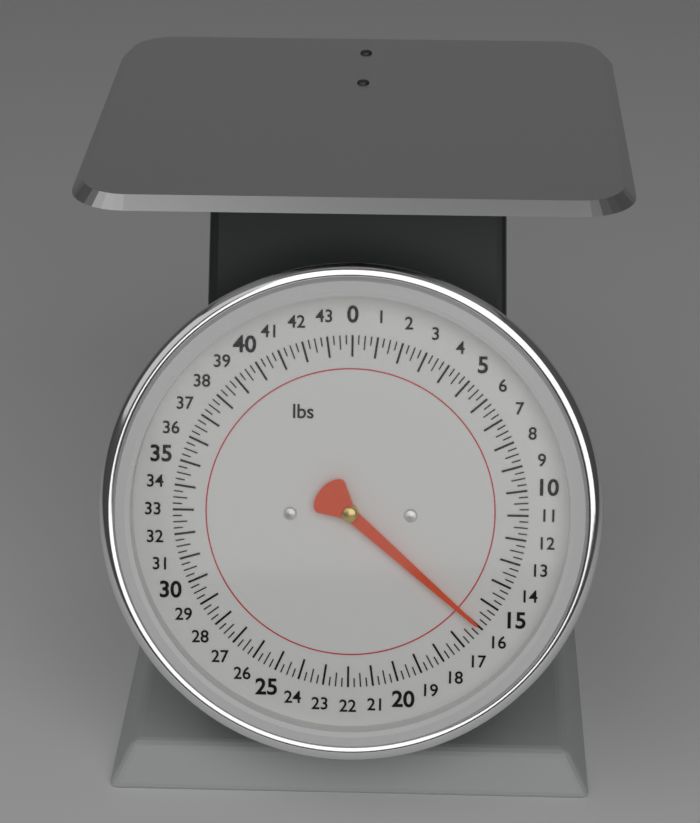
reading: 16.00 lbs
